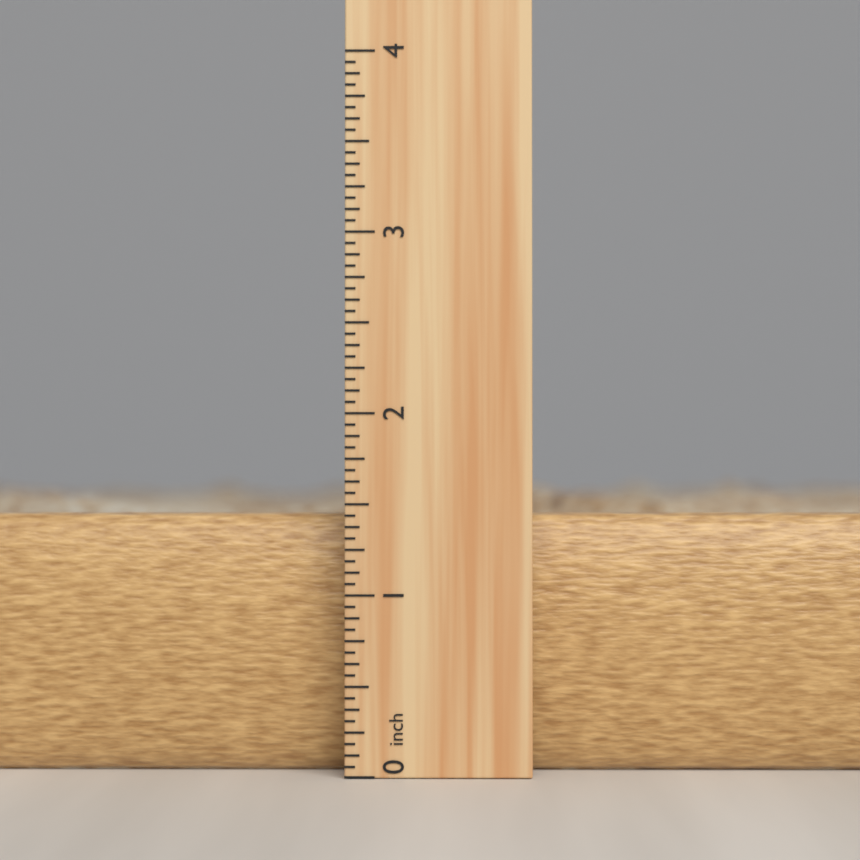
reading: 1.6875 inch
